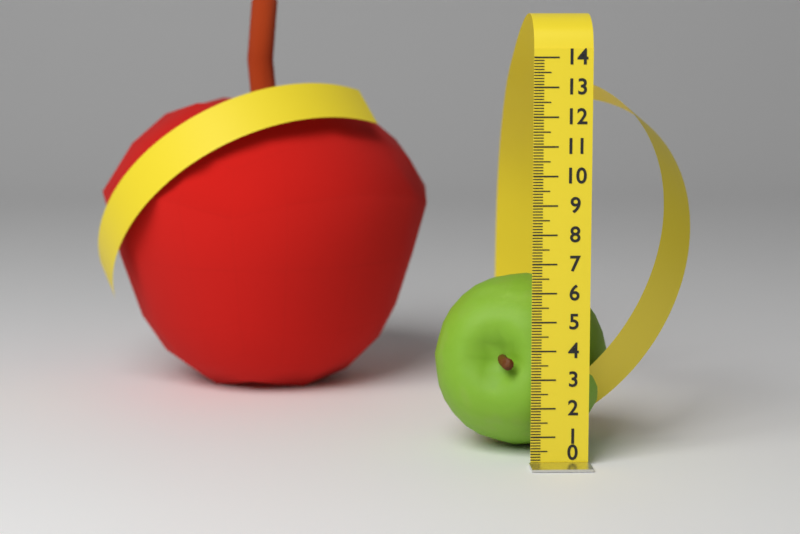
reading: 6.2 (no unit)
